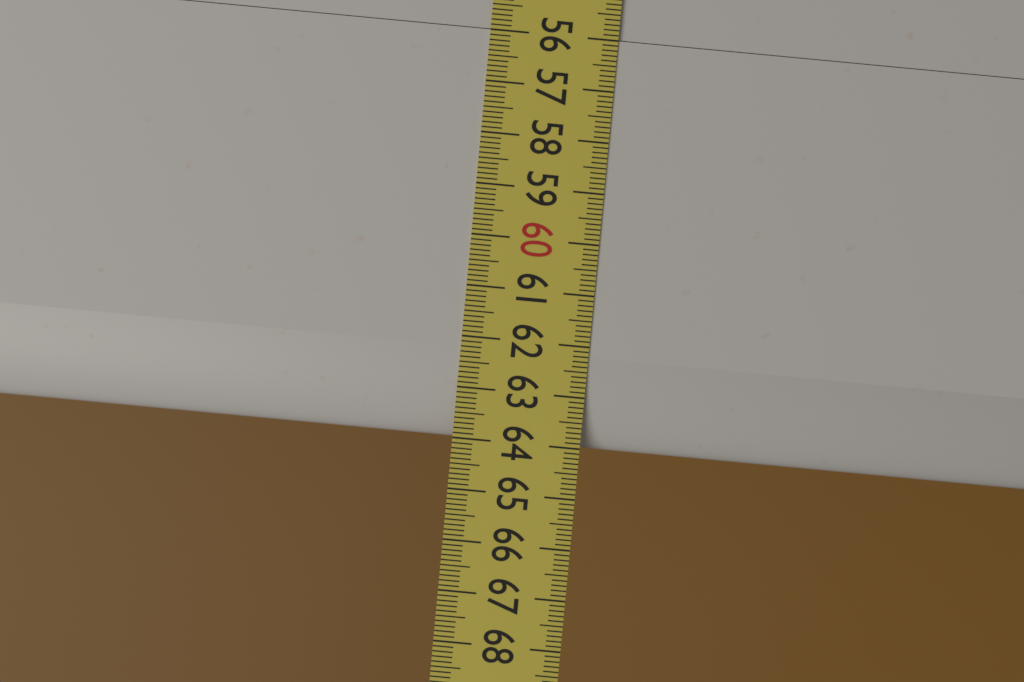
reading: 64.0 (no unit)
